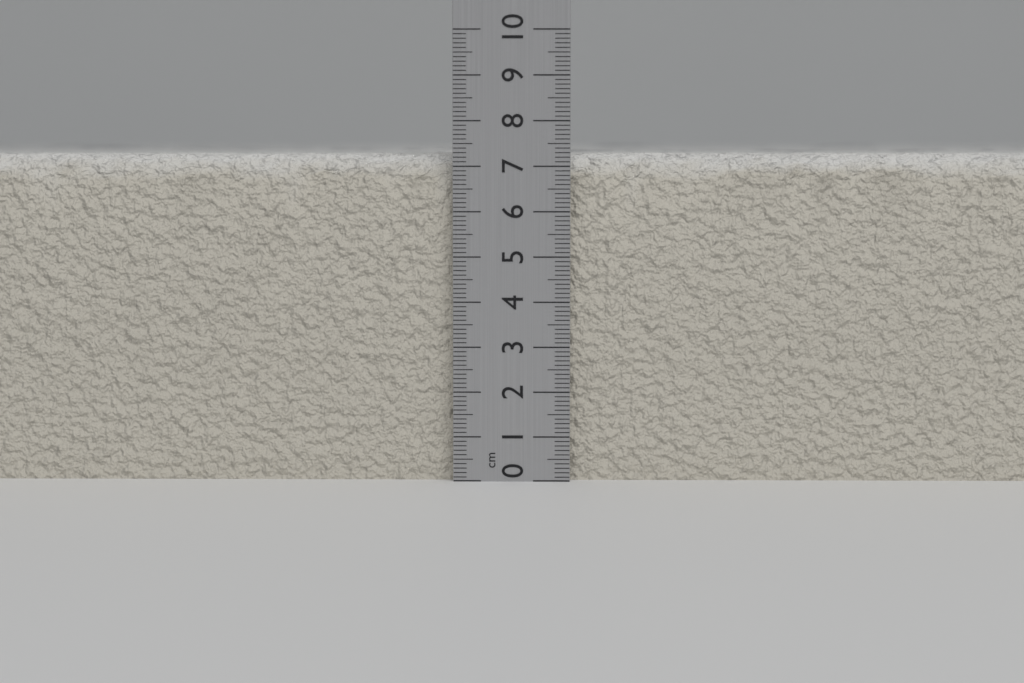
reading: 7.3 cm
